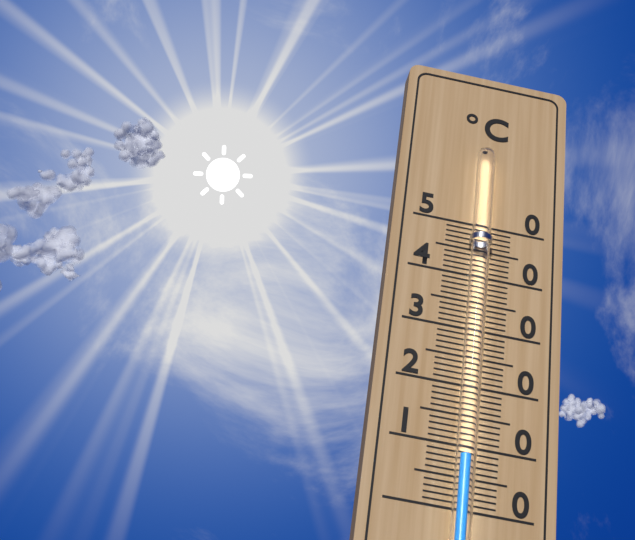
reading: 8 °C
